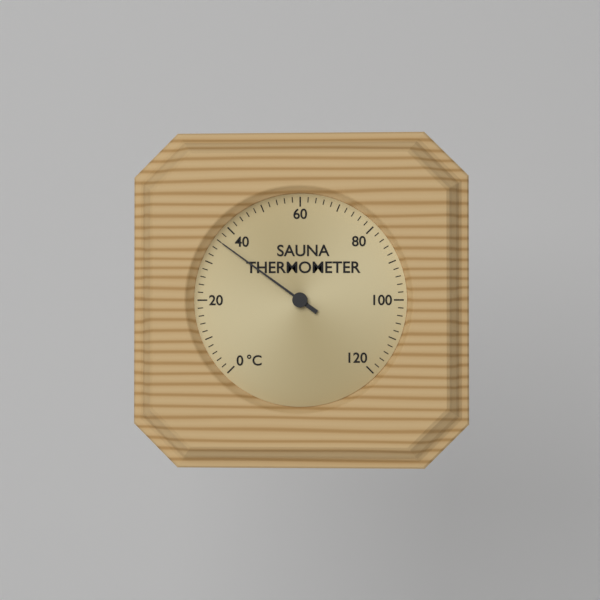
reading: 36 °C
